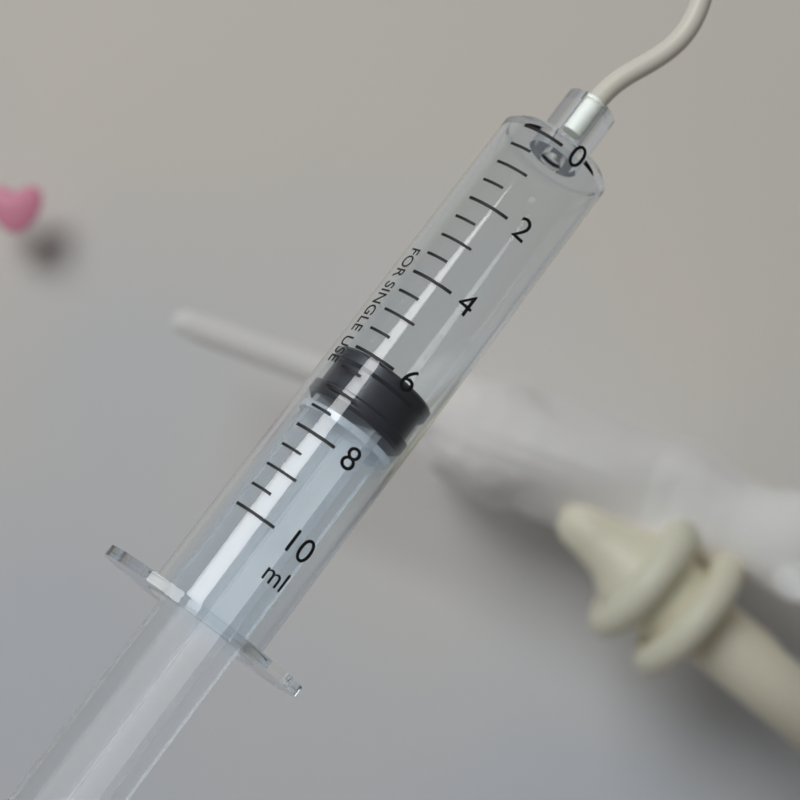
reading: 6.0 ml
